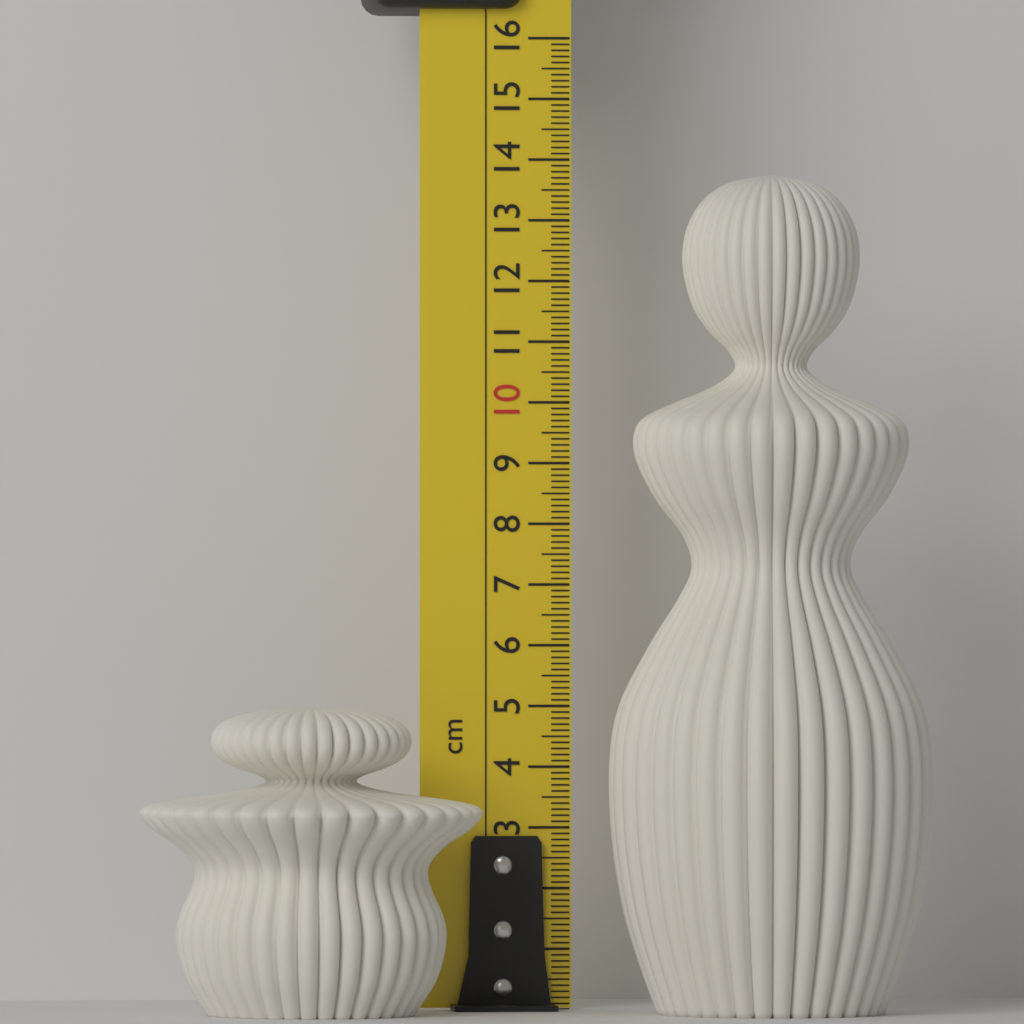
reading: 5.0 cm
